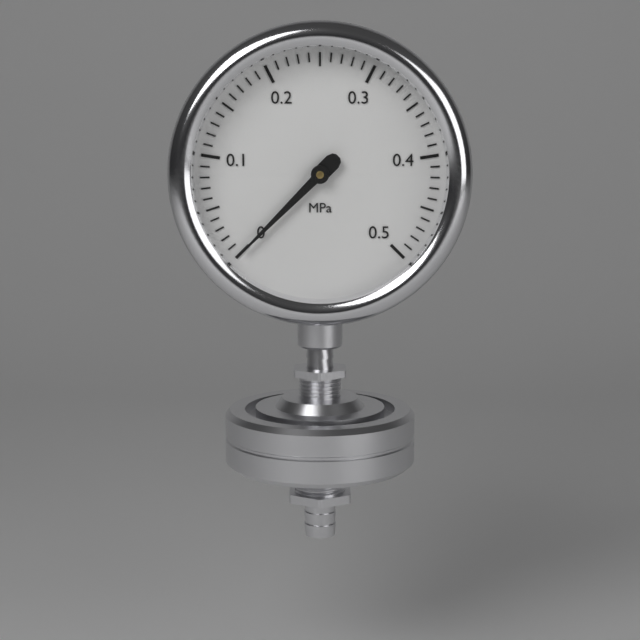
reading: 0.00 MPa
